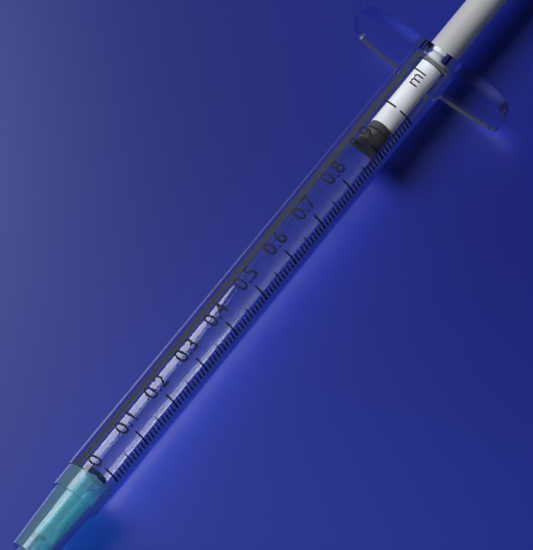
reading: 0.91 ml
